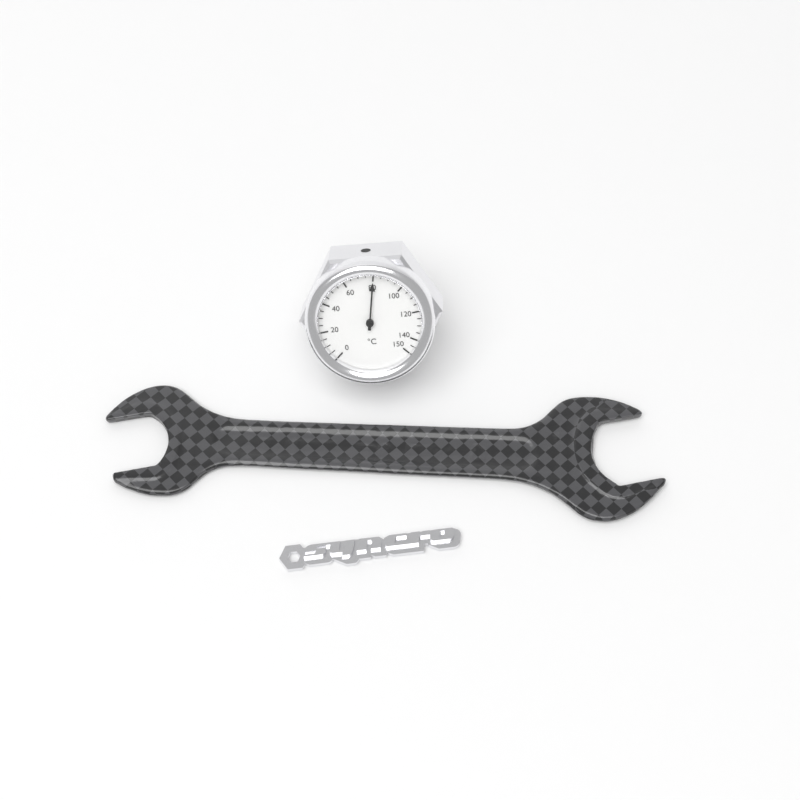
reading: 80 °C
